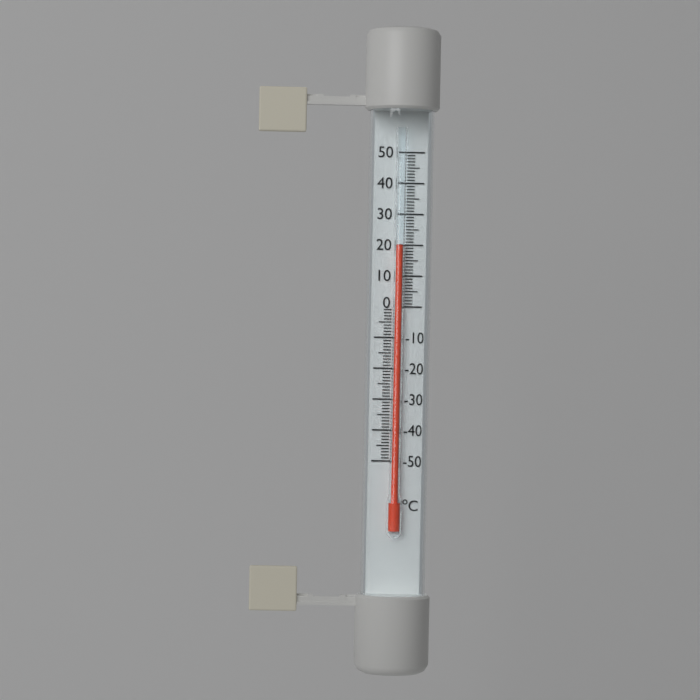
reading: 20 °C
